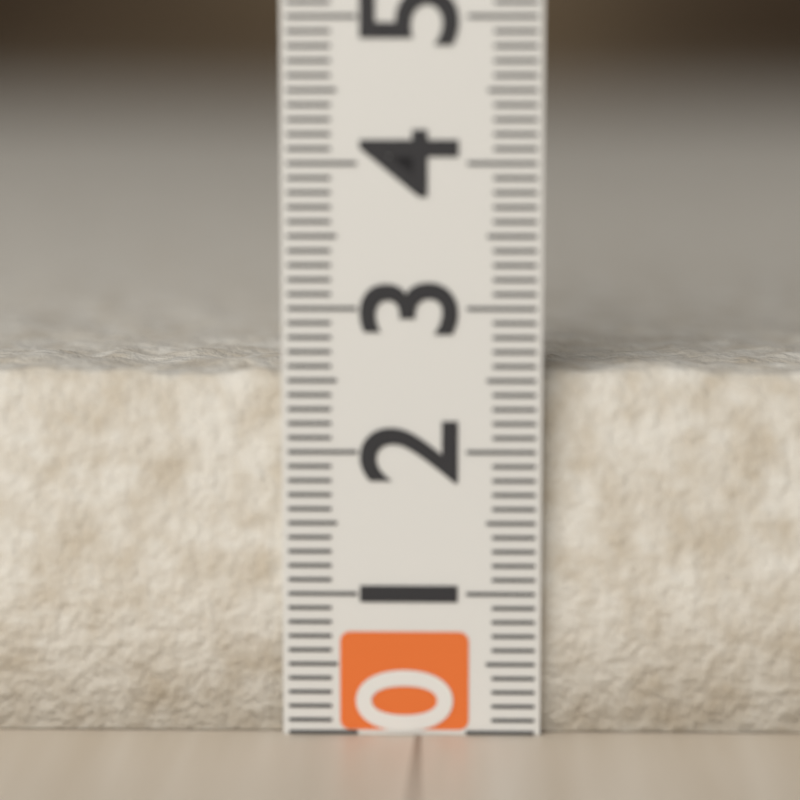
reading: 2.6 (no unit)
